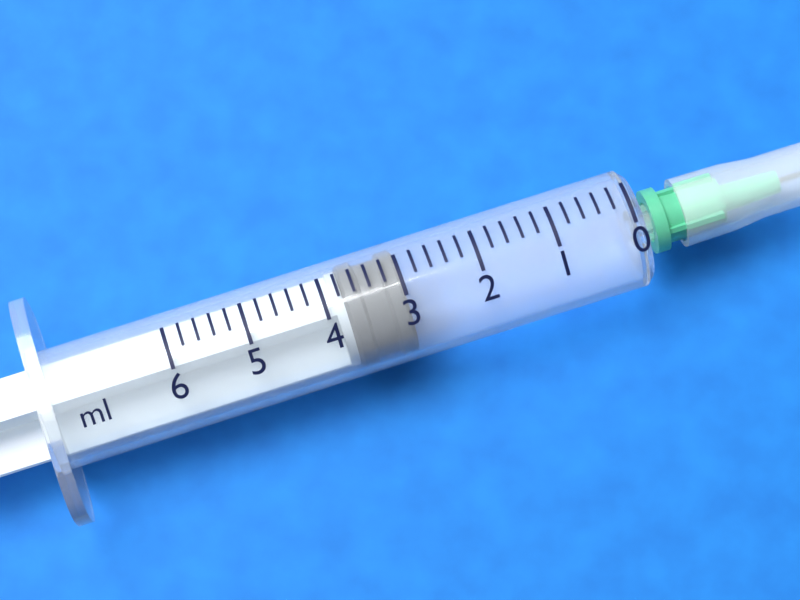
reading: 3.0 ml
